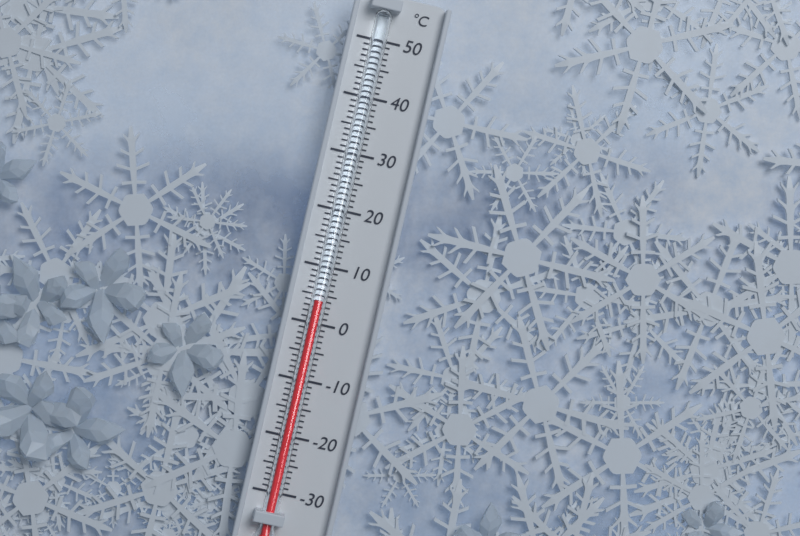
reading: 4 °C
